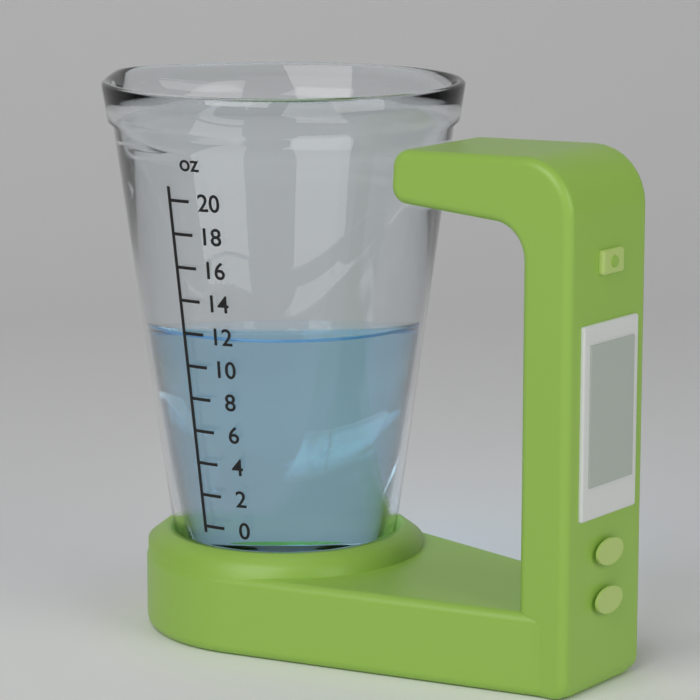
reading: 12 oz
